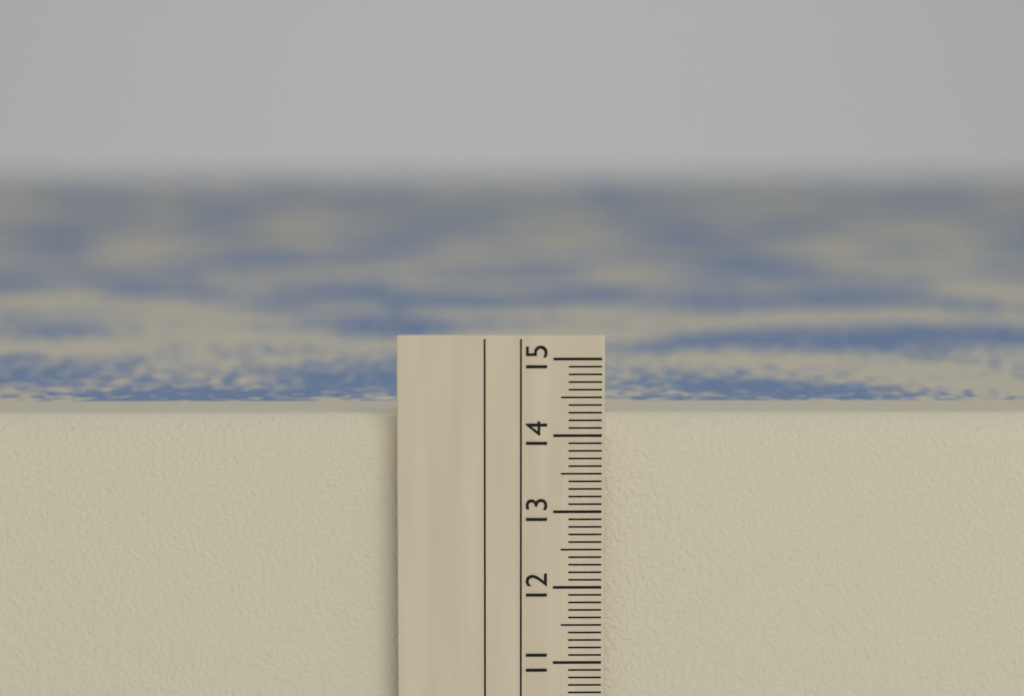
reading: 14.2 cm
